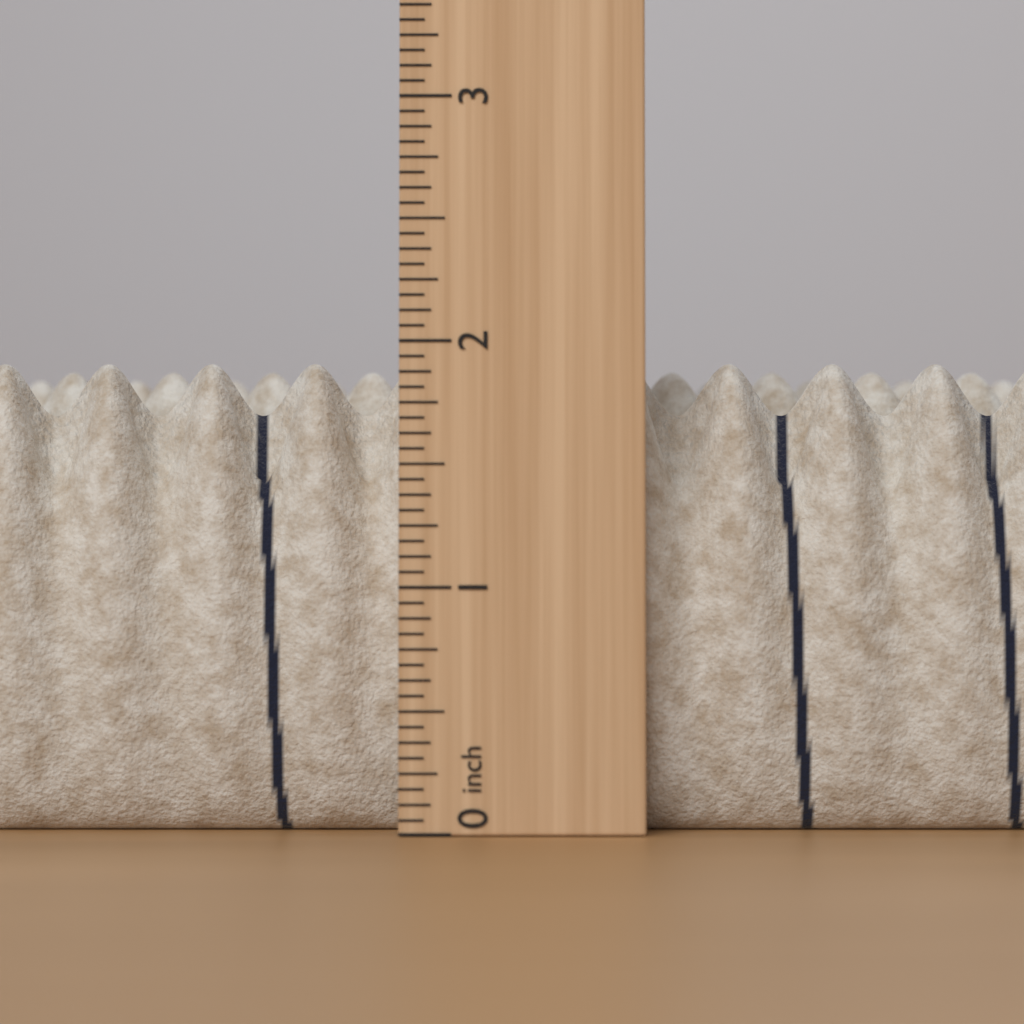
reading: 1.9375 in
